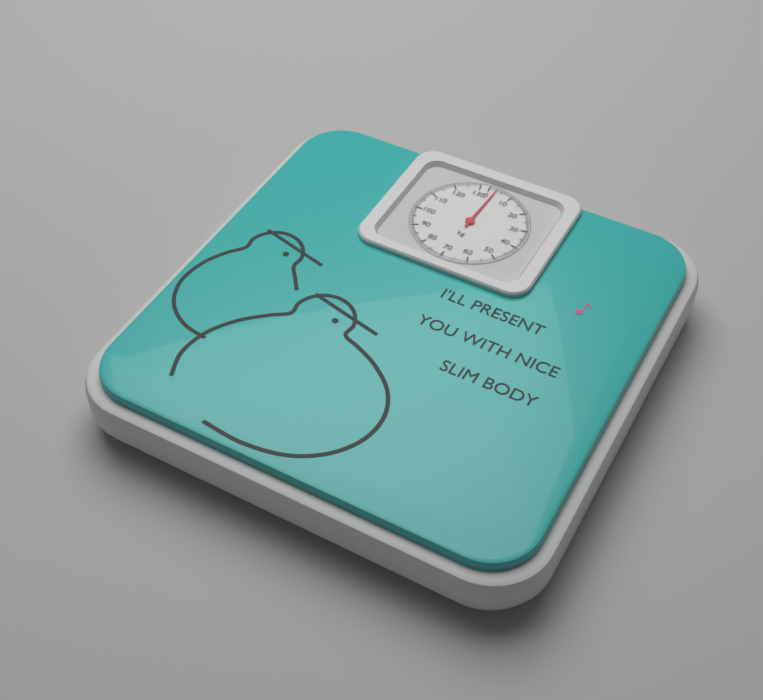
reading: 3 kg
